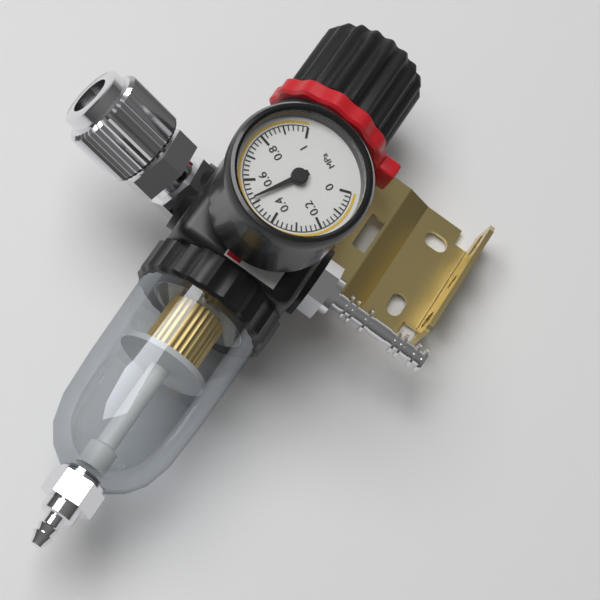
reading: 0.52 MPa
